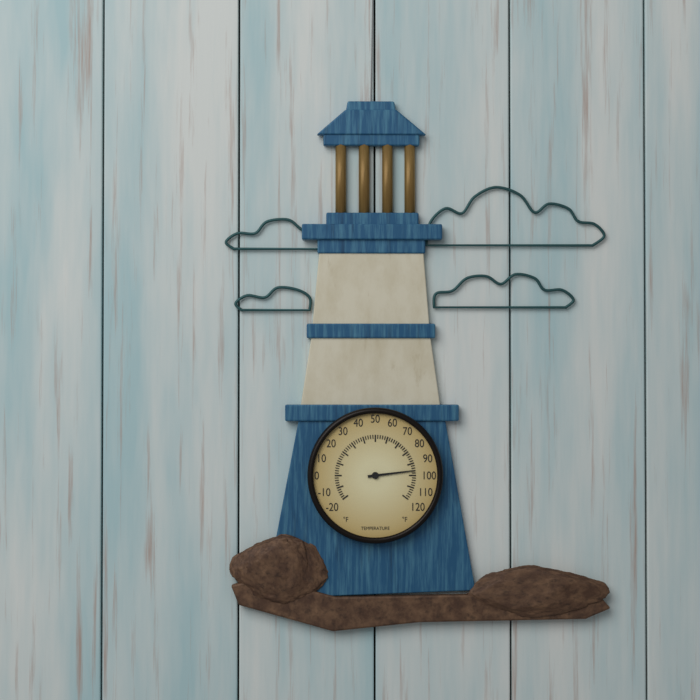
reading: 96 °F
